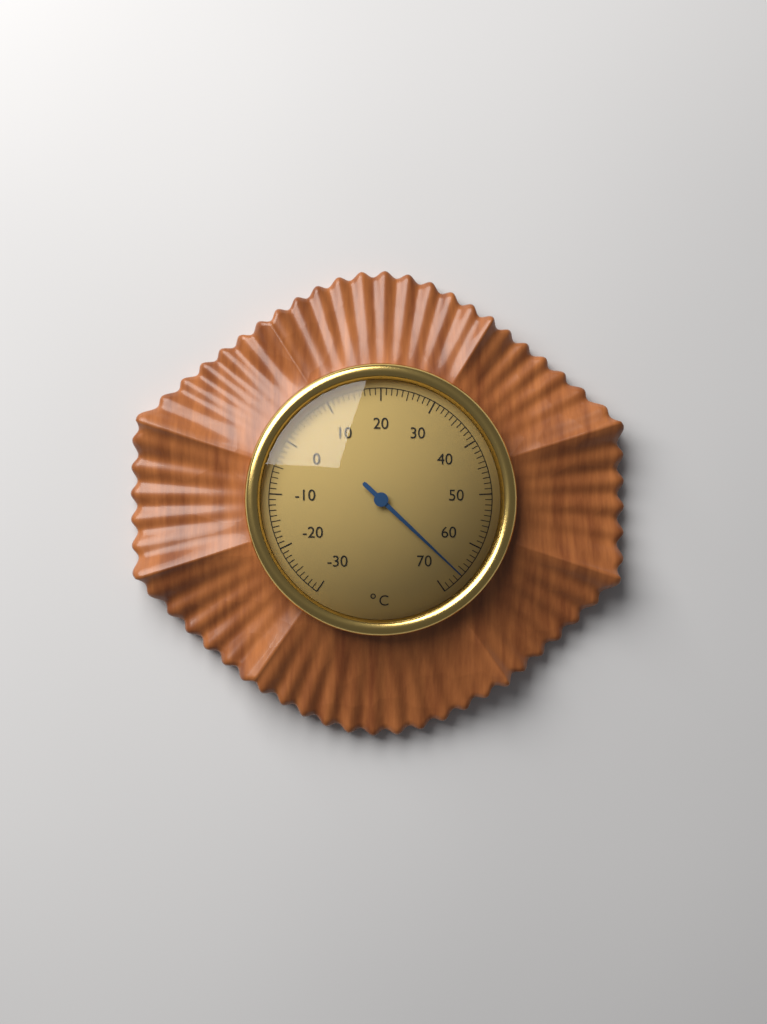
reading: 66 °C
